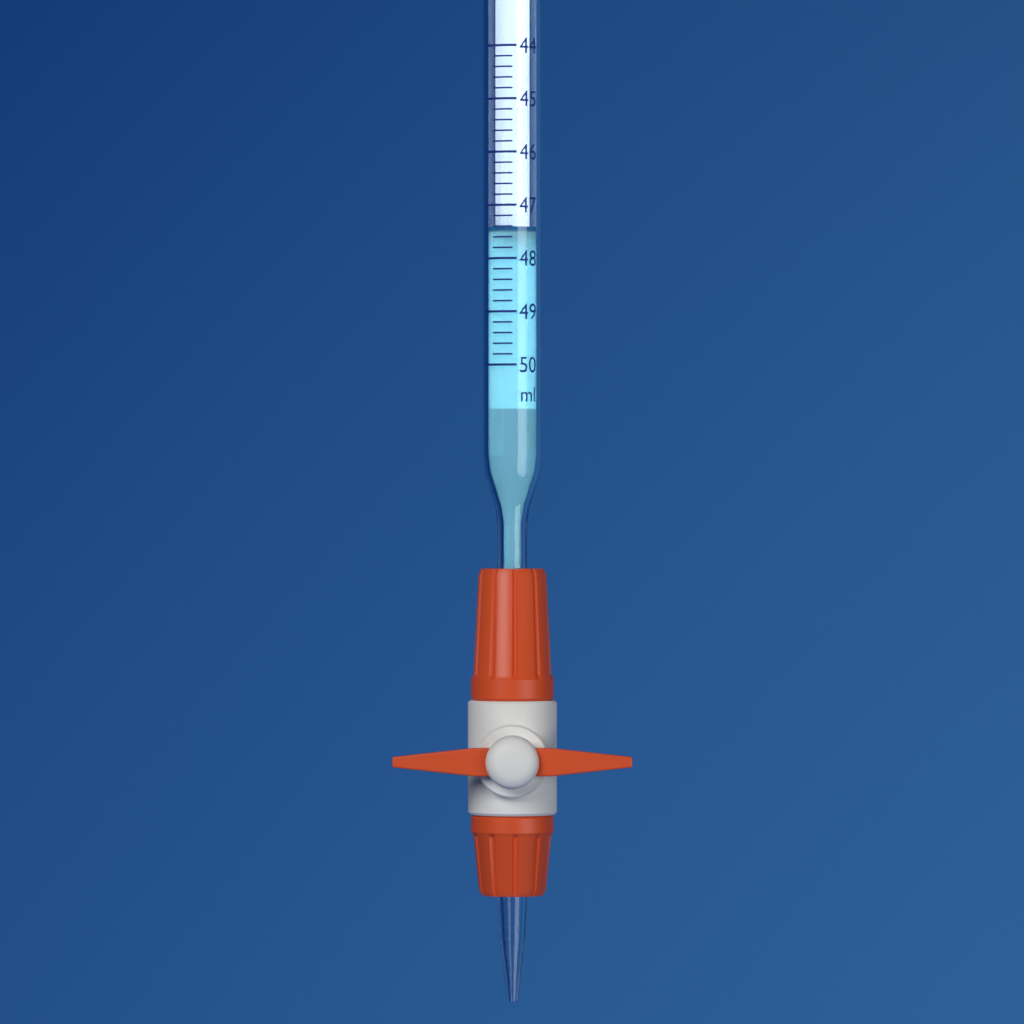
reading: 47.4 ml
